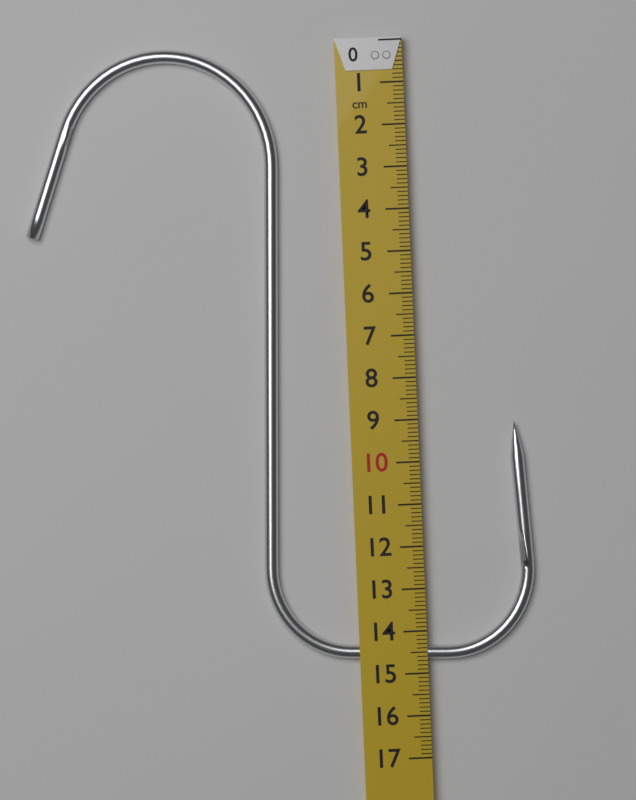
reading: 14.7 cm
